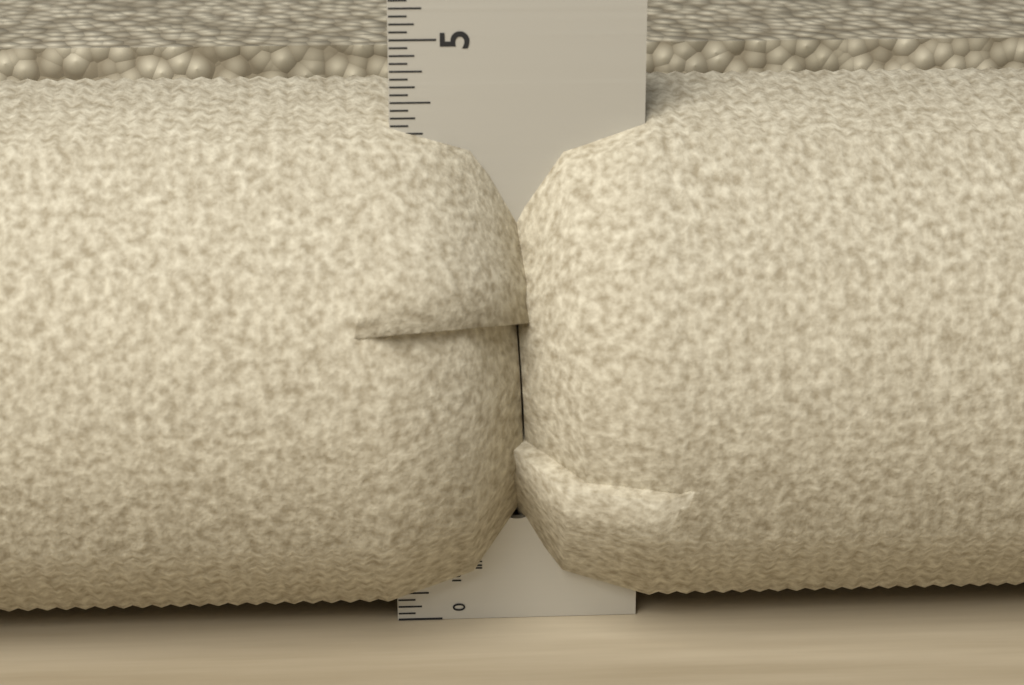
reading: 4.5625 in
